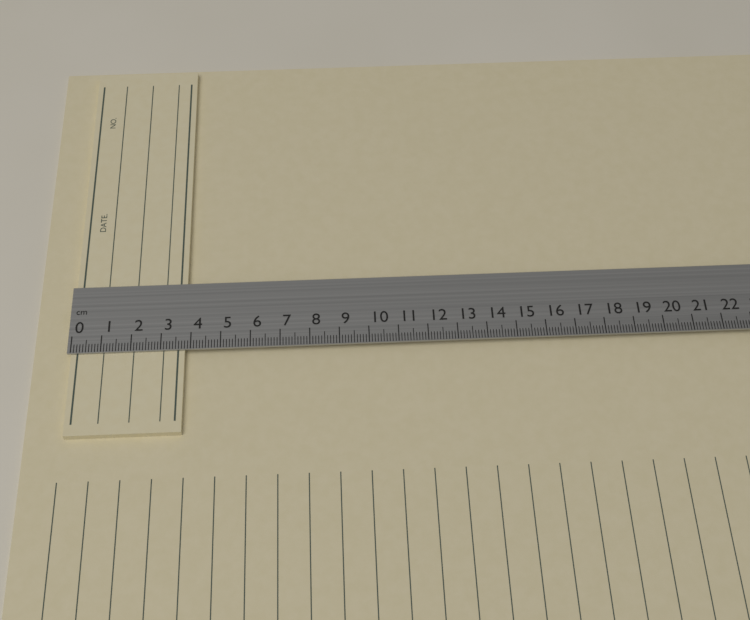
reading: 3.8 cm
